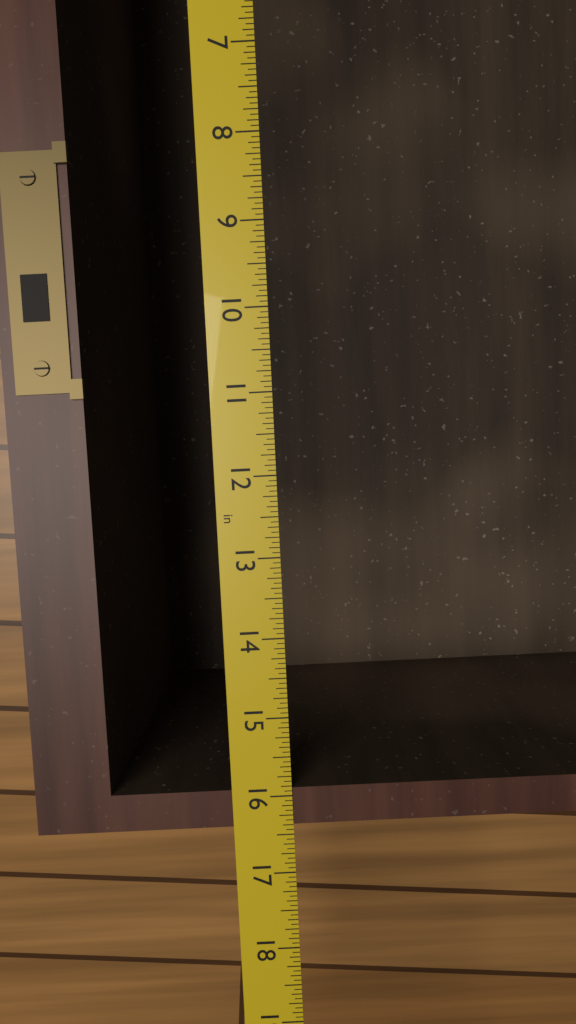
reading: 16.3750 in
